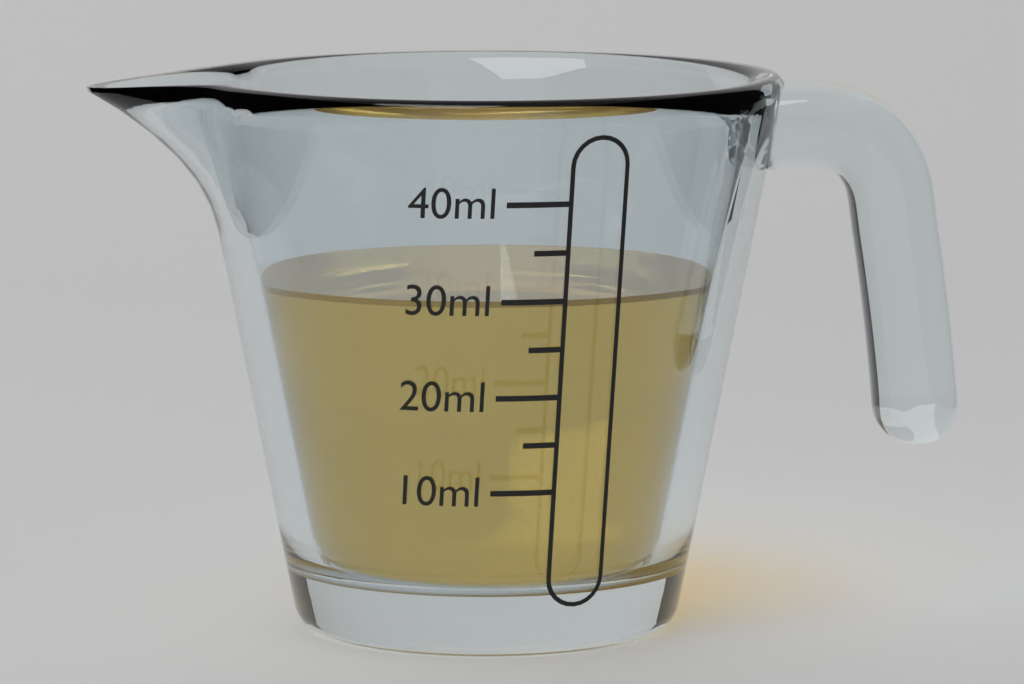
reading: 30 ml
